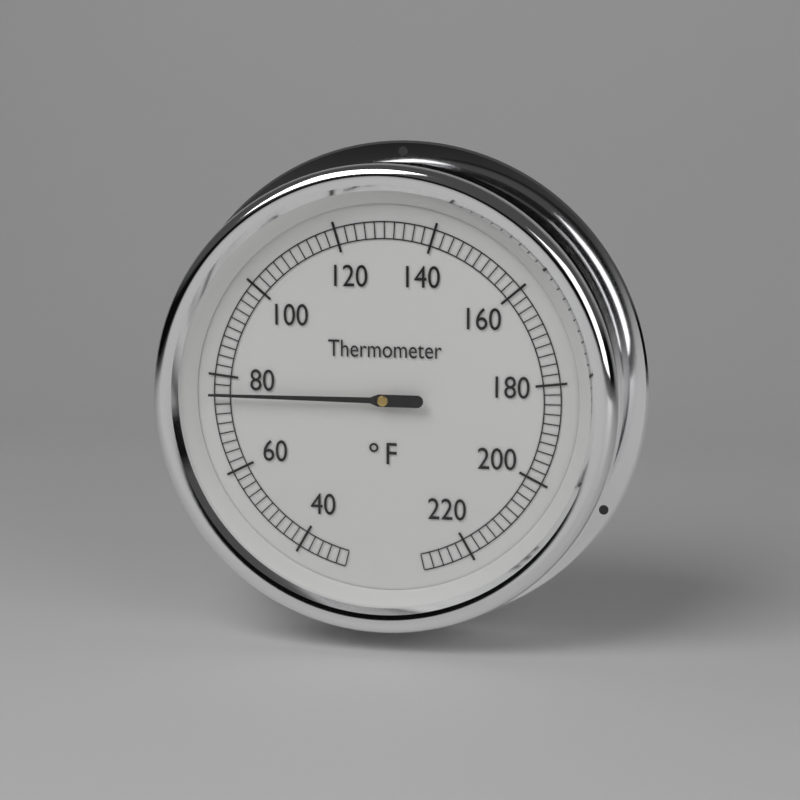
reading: 76 °F
